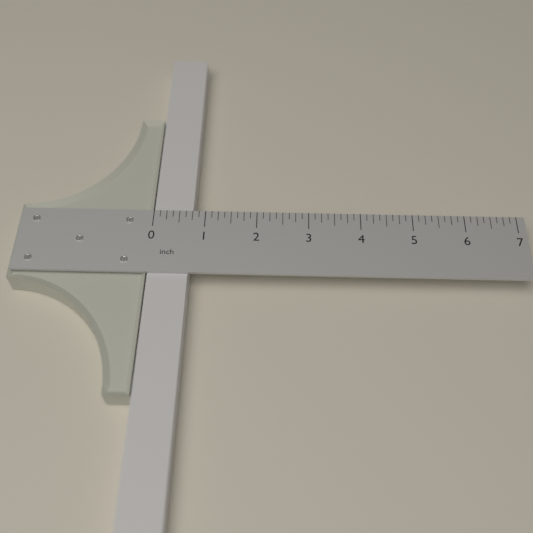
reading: 0.750 inch
